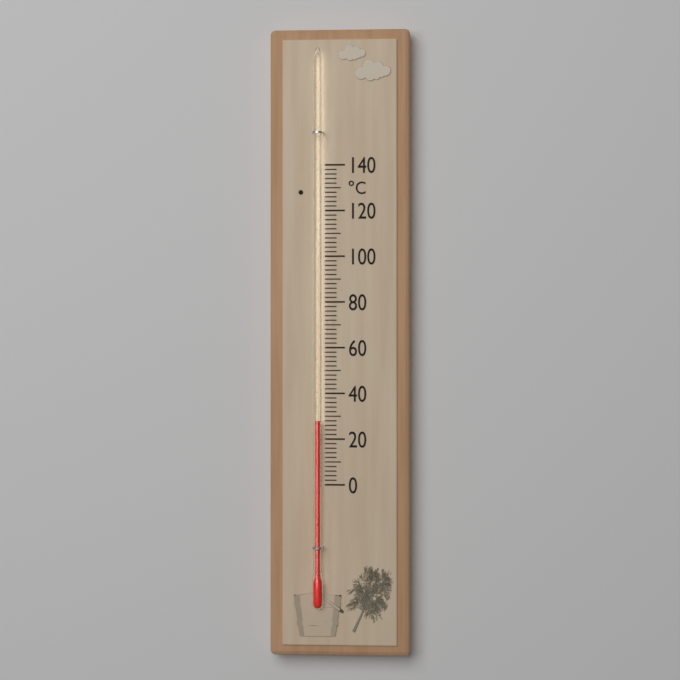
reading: 28 °C
